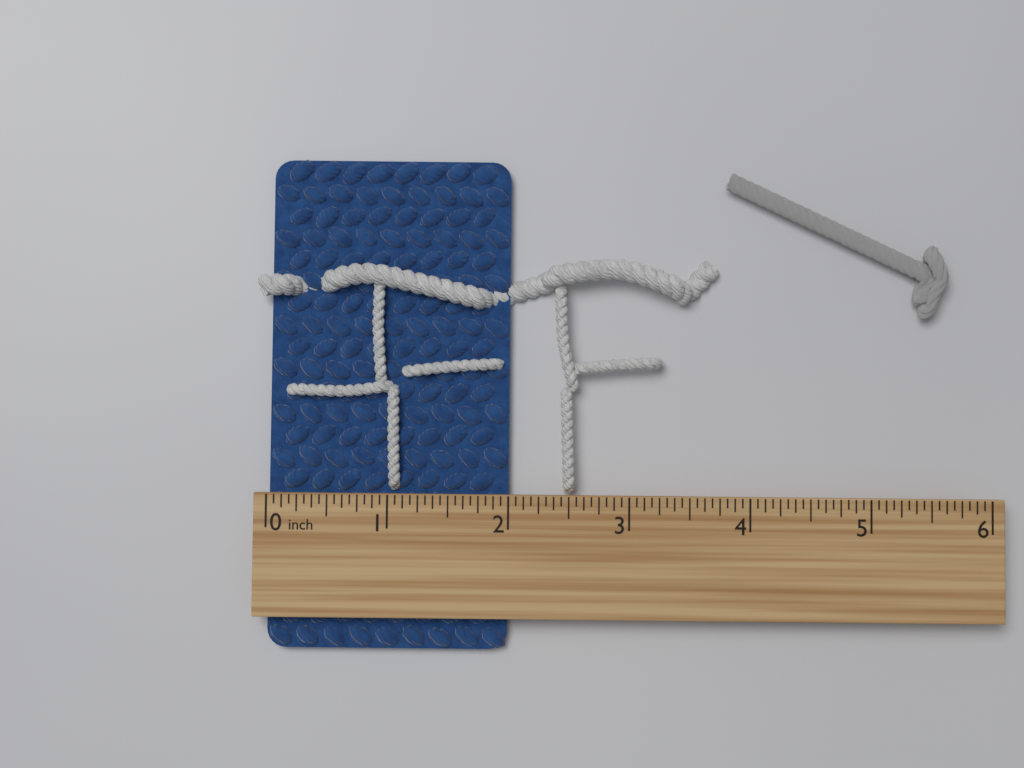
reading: 2.0000 inch
